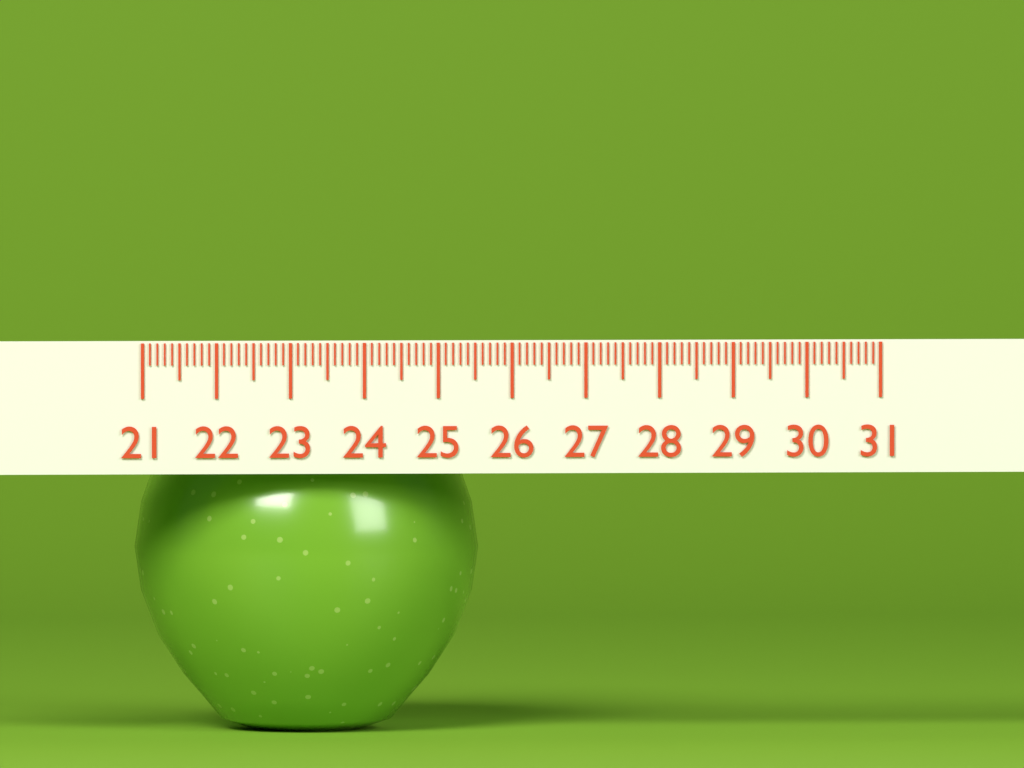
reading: 25.7 (no unit)
